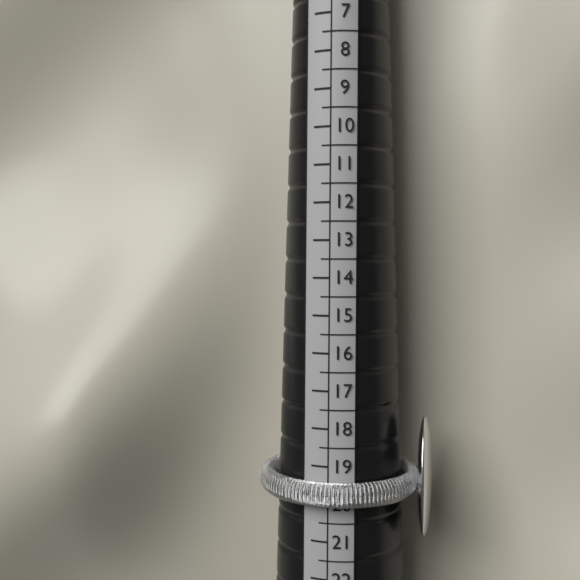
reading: 20.0 (no unit)
